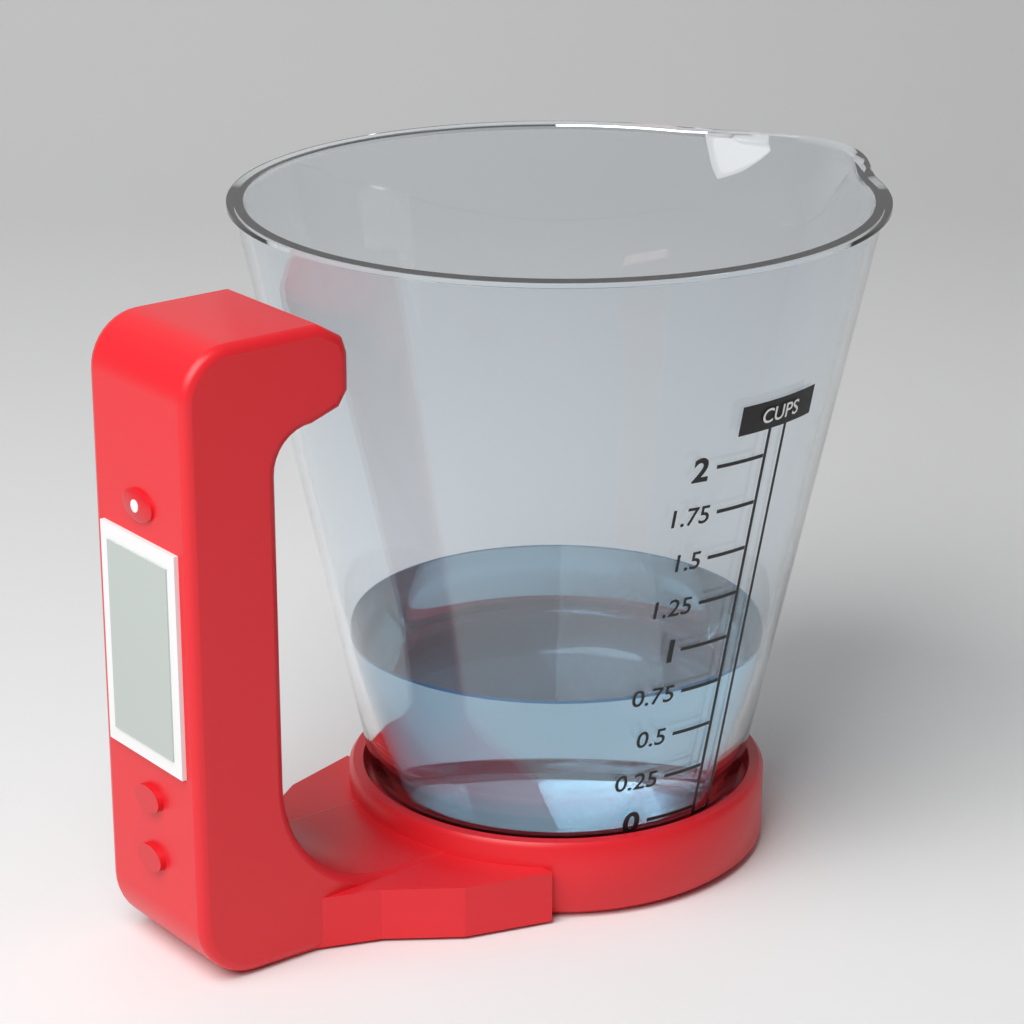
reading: 0.75 cups
